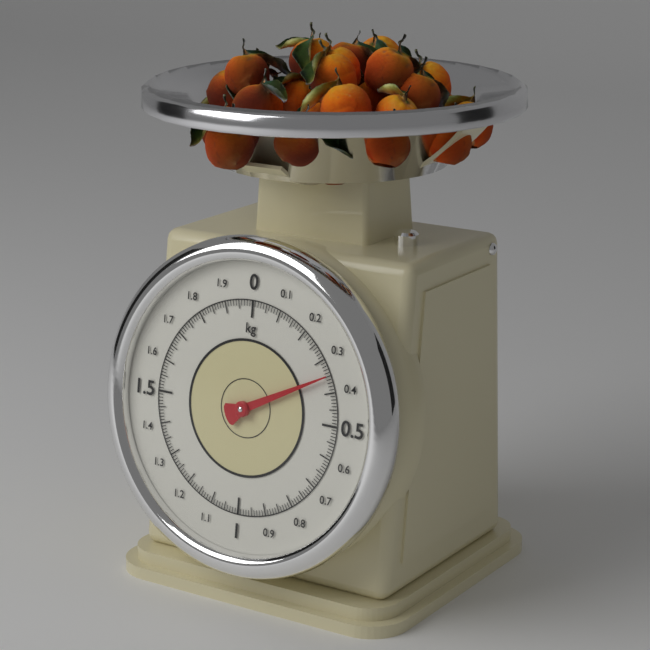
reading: 0.35 kg
